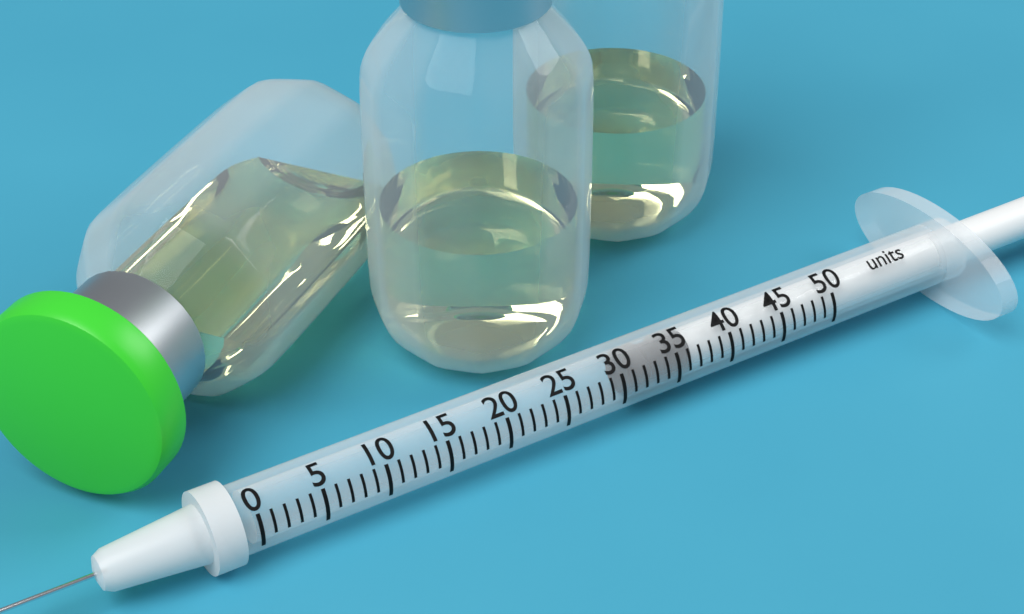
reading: 31 units
